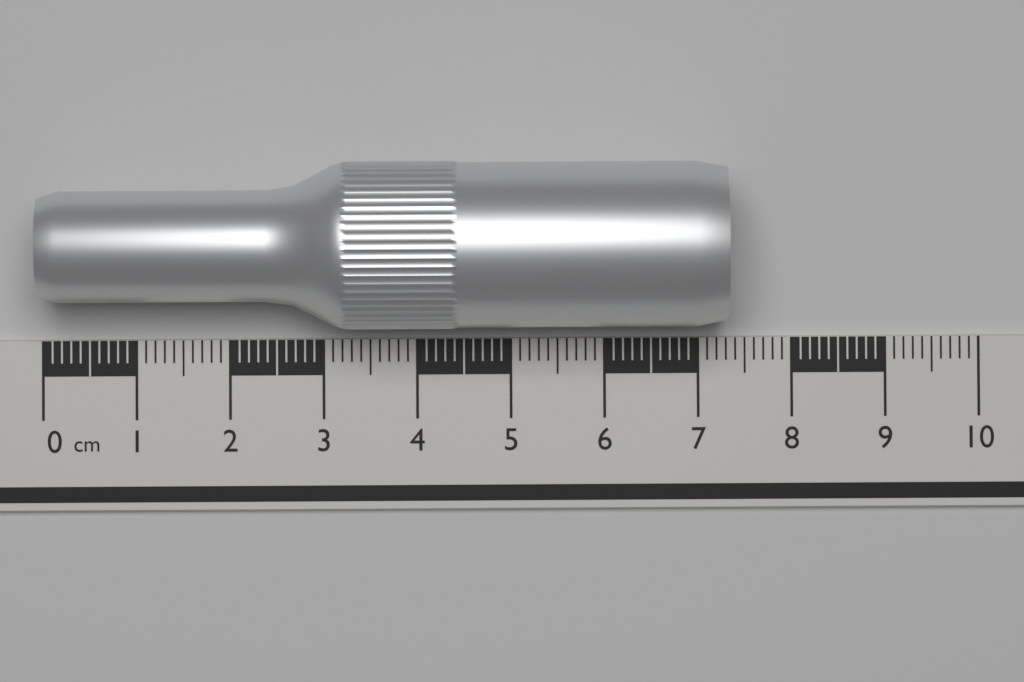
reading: 7.3 cm
